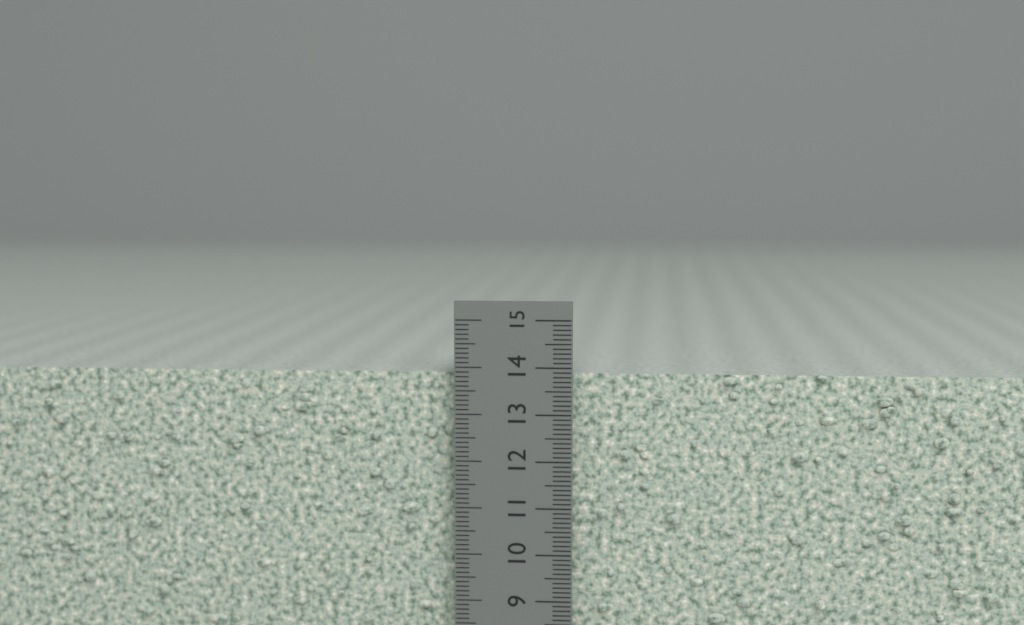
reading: 13.9 cm
